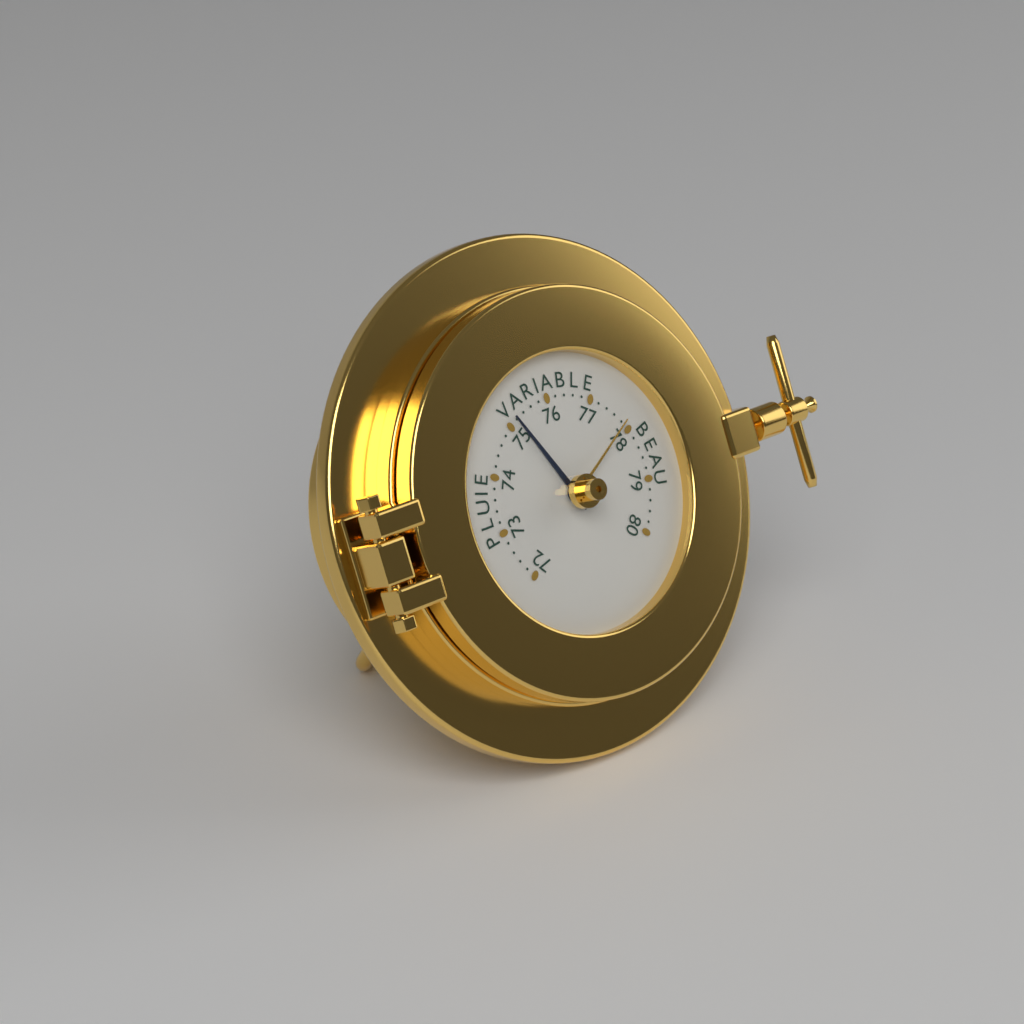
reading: 75.2 (no unit)
